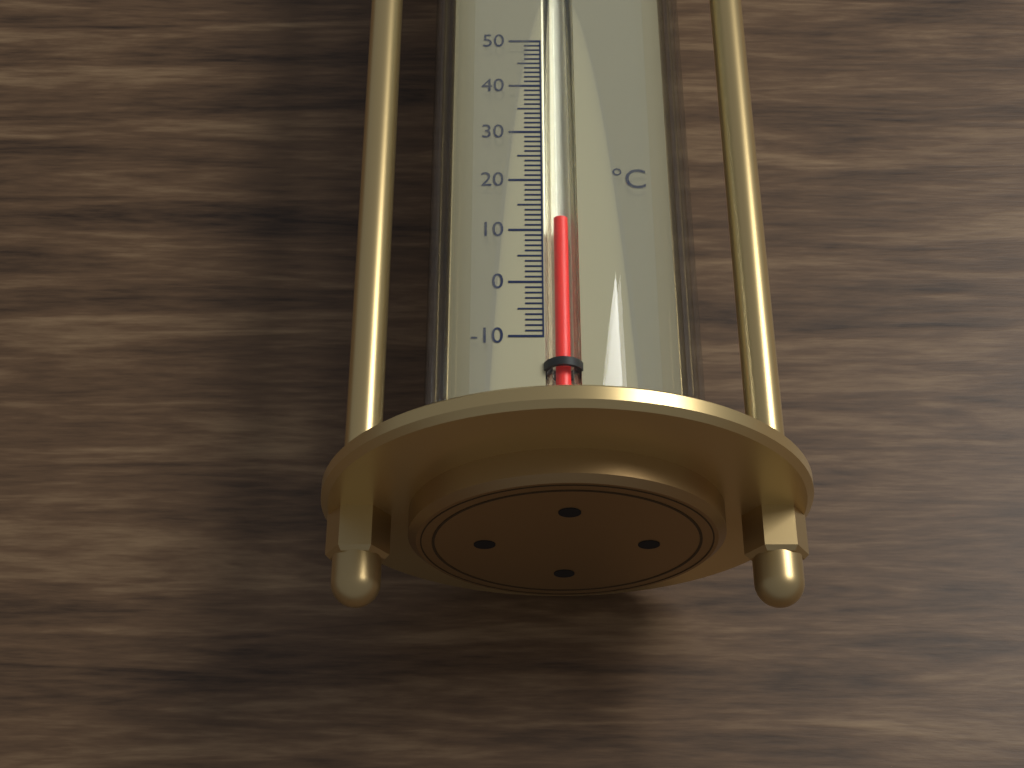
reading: 12.5 °C
